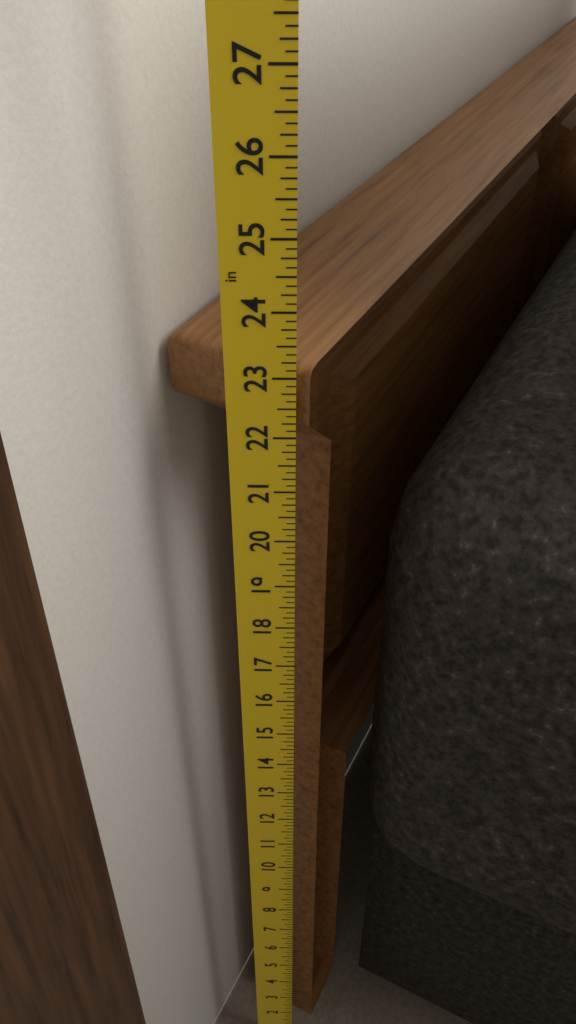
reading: 23.125 in
